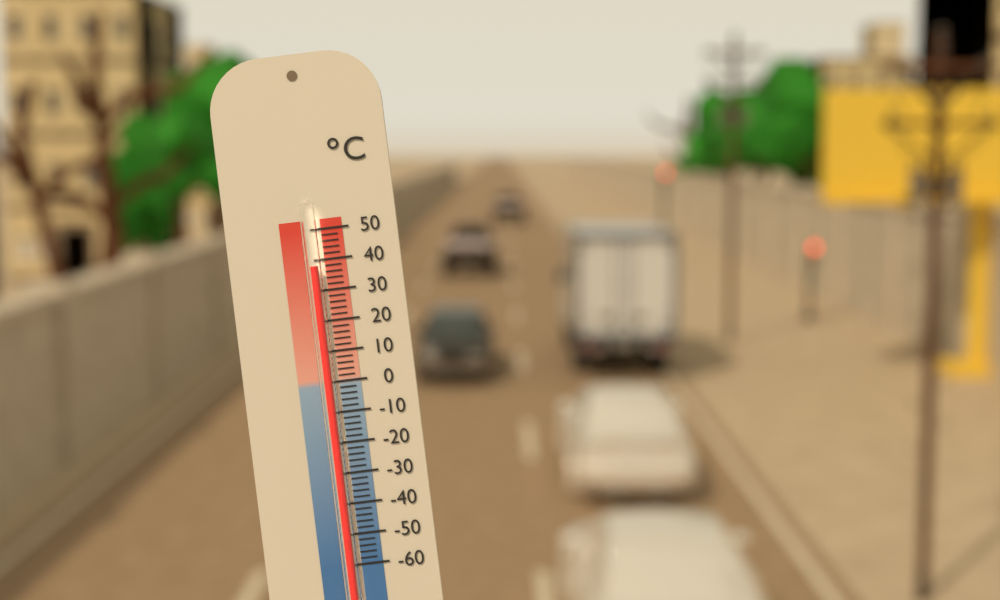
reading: 38 °C
